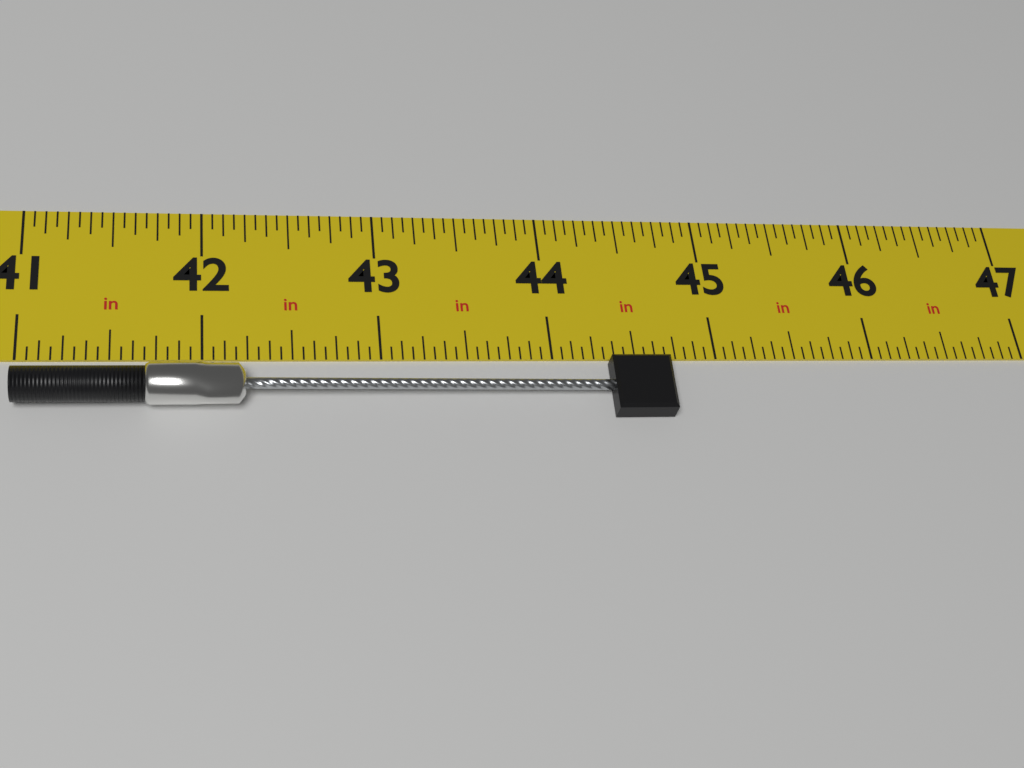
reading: 44.6875 in
